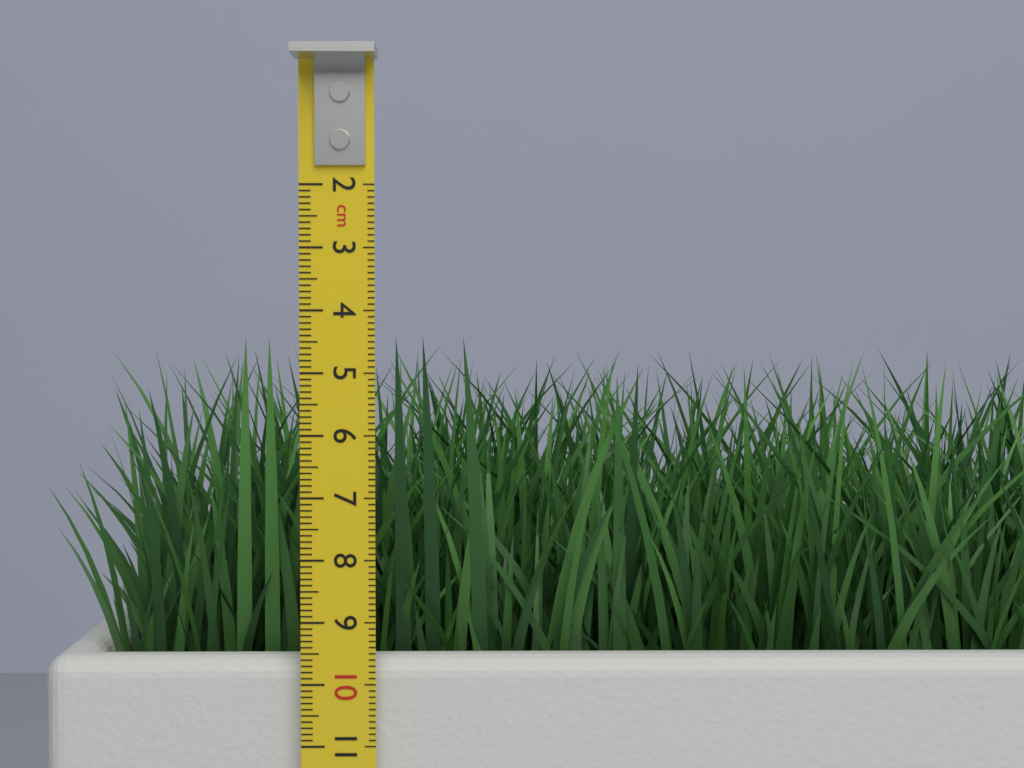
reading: 4.4 cm
